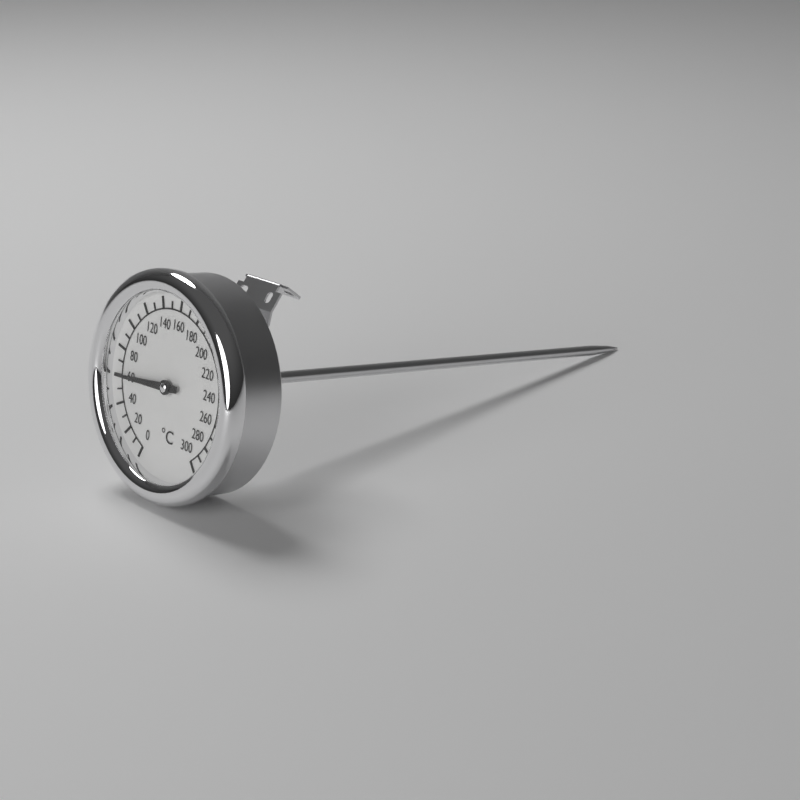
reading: 60 °C
